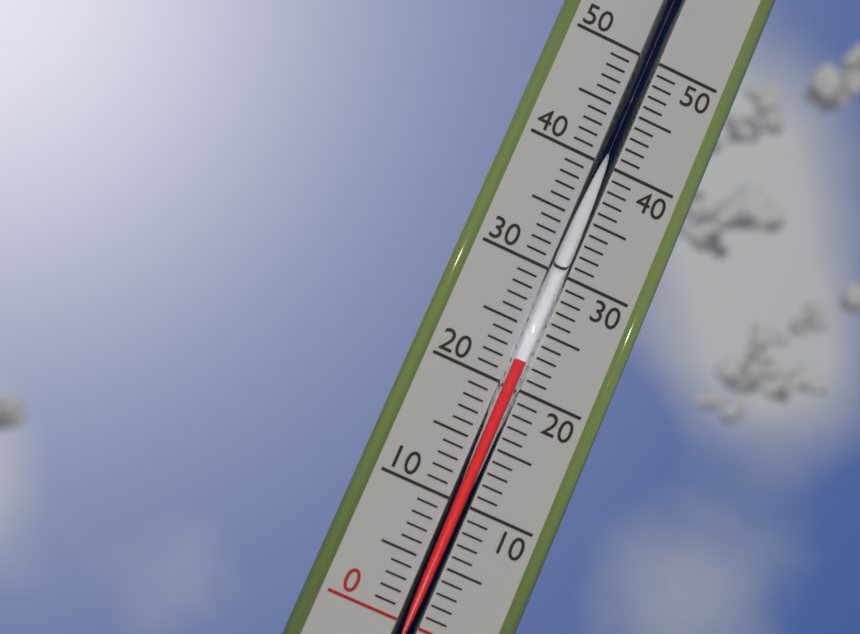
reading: 22 (no unit)
